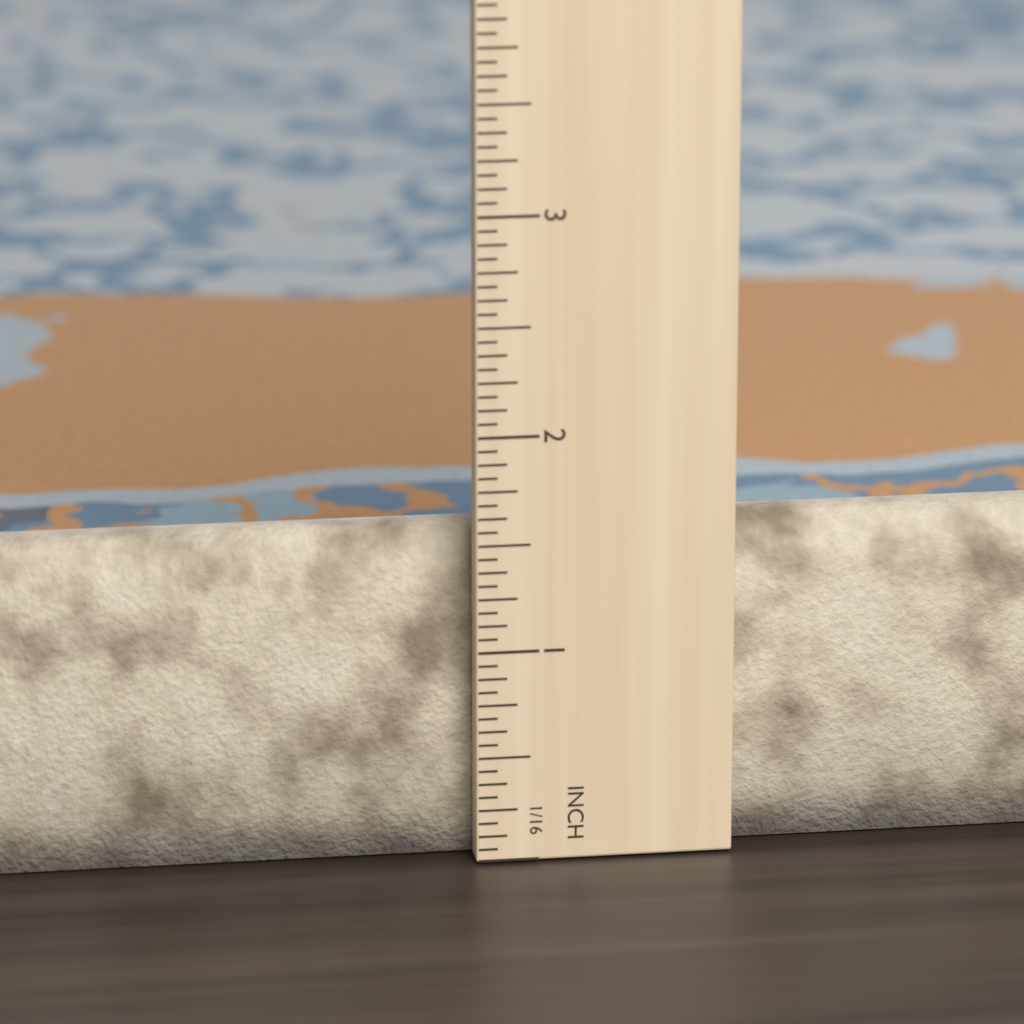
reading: 1.5000 in
